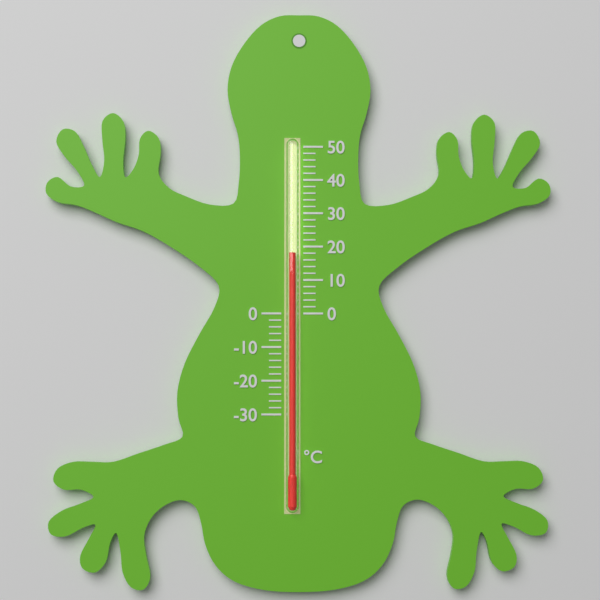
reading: 18 °C
